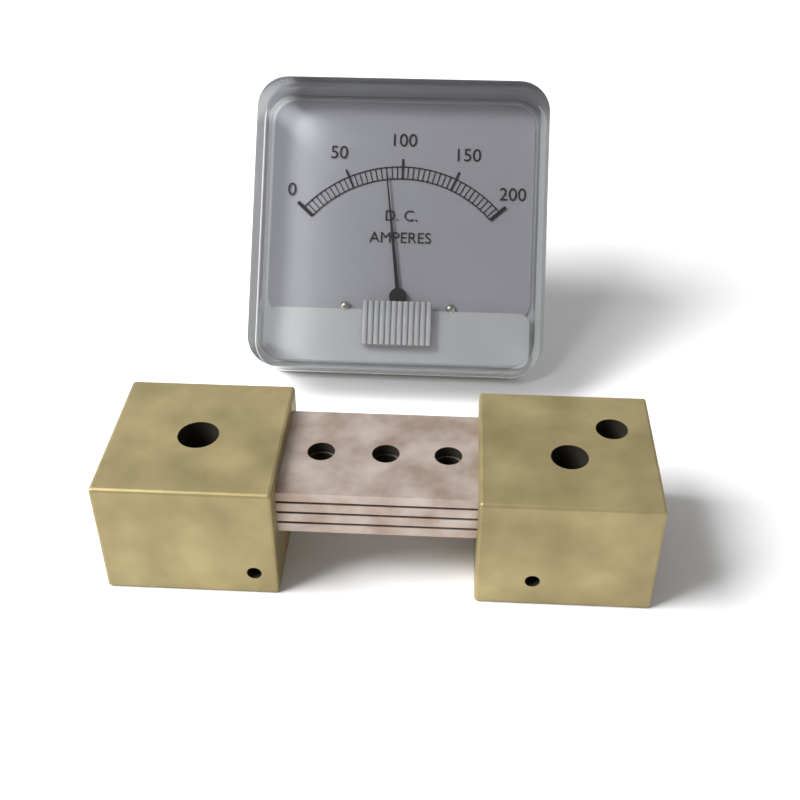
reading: 85 A
